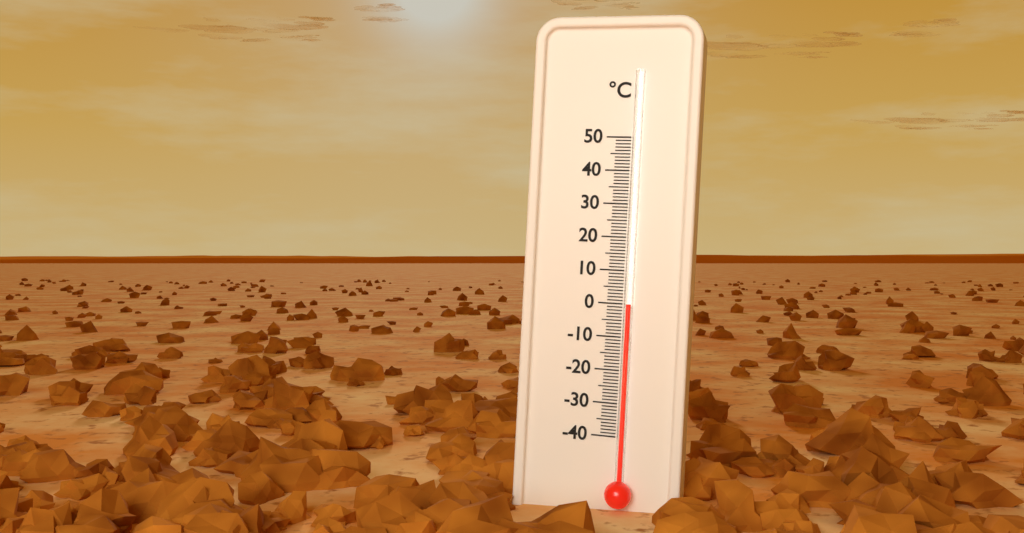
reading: 0 °C
